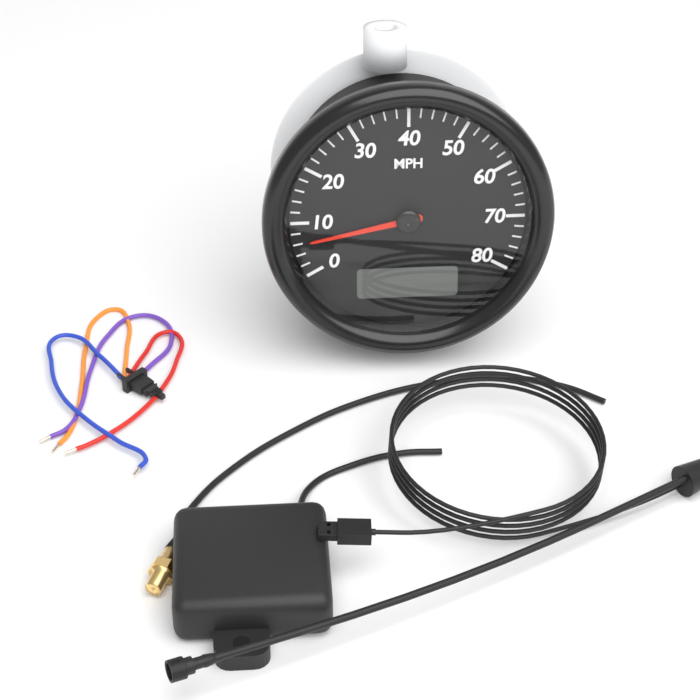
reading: 6 MPH
